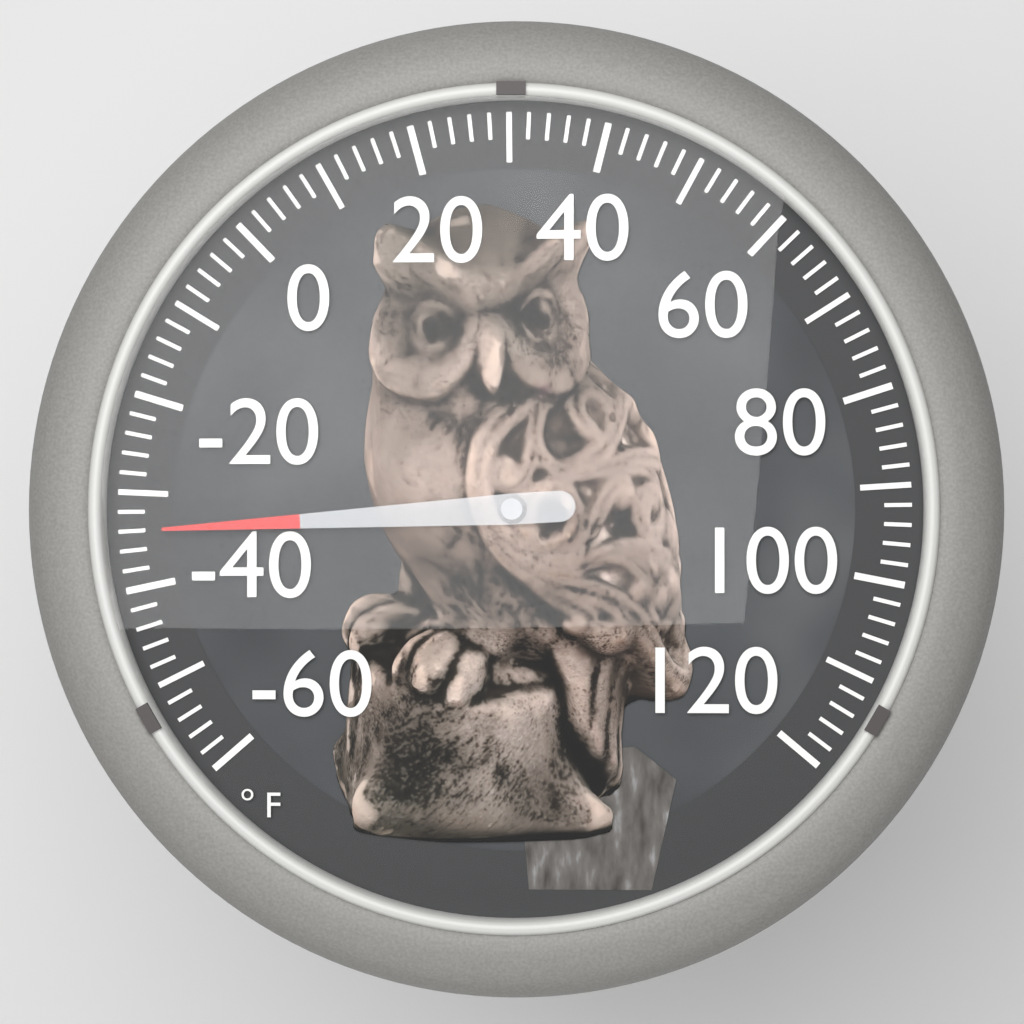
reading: -34 °F
